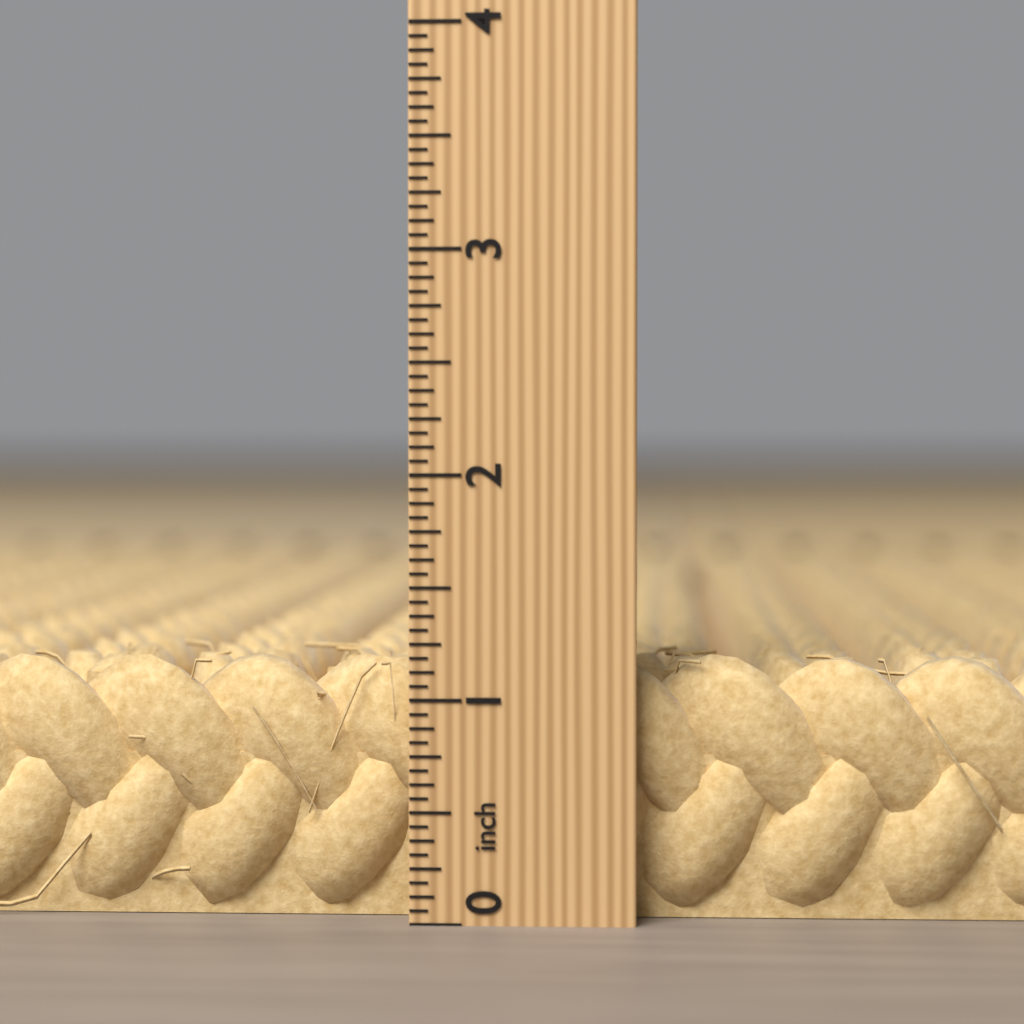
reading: 1.1875 inch
